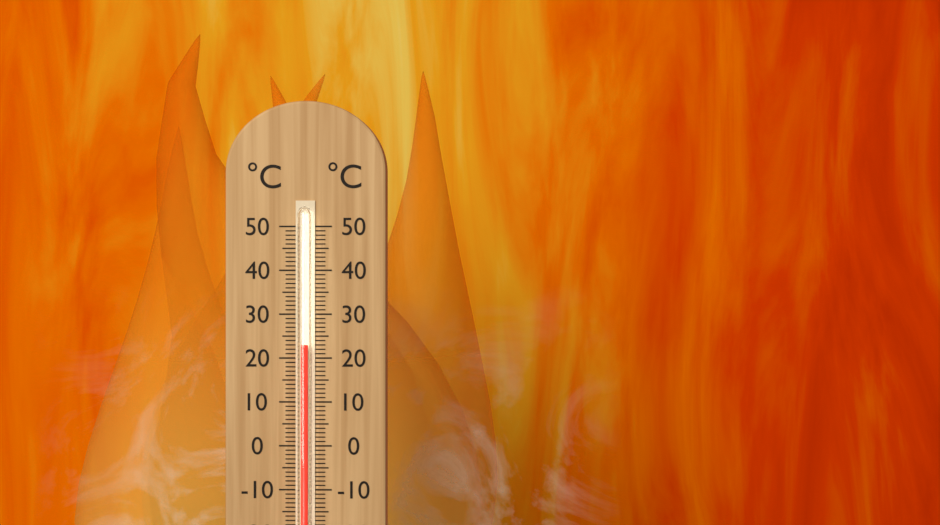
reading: 23 °C
